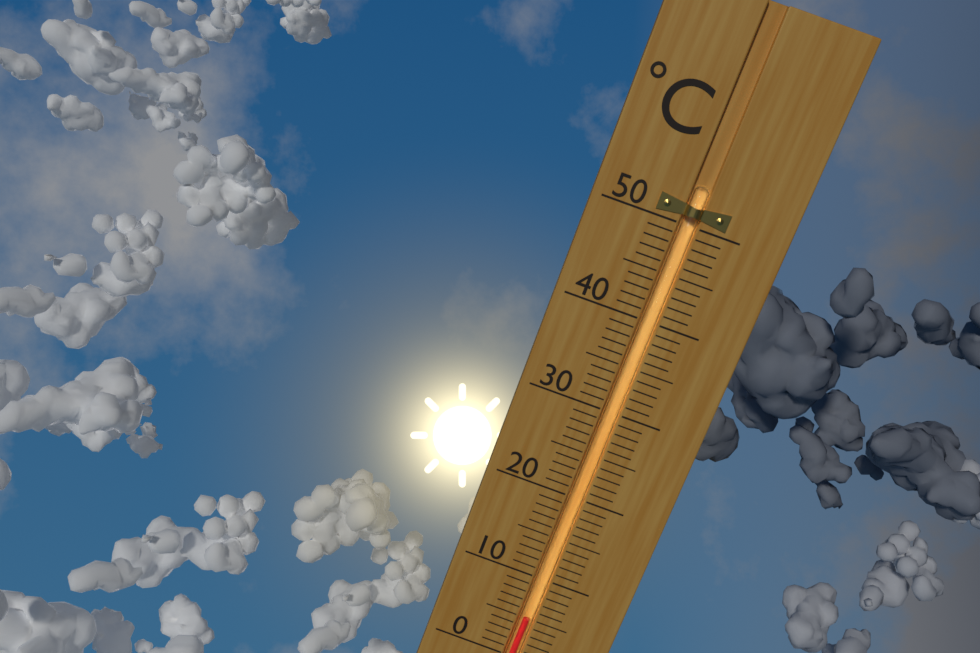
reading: 5 °C
